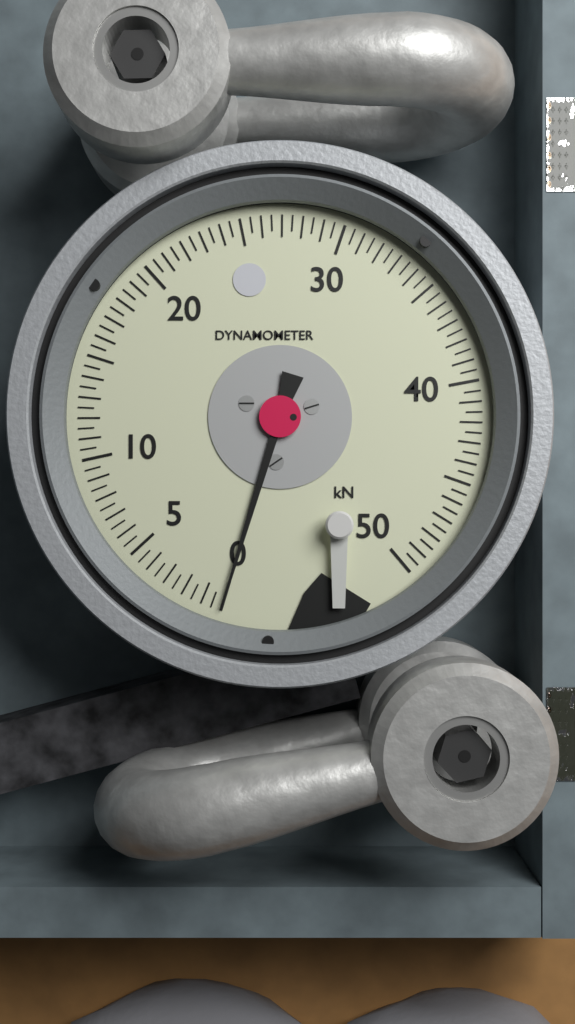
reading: 0.0 kN
